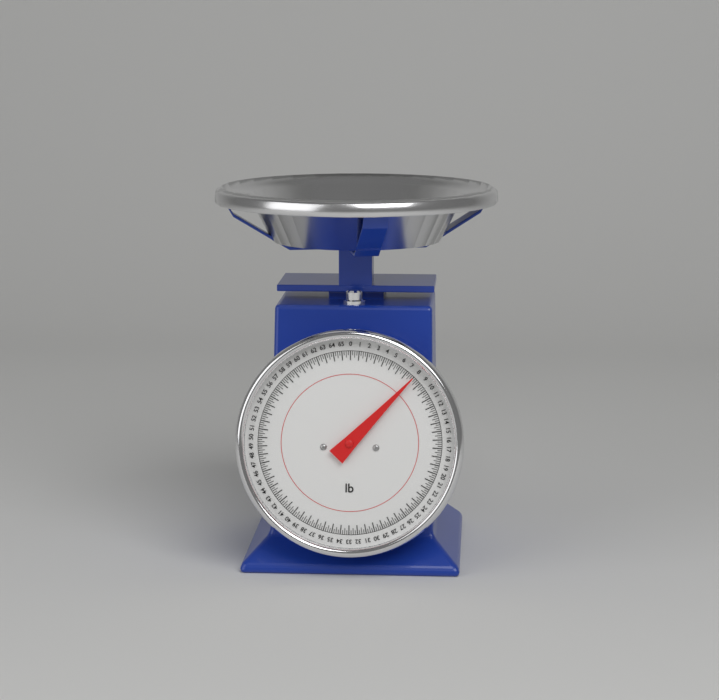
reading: 8.00 lb
